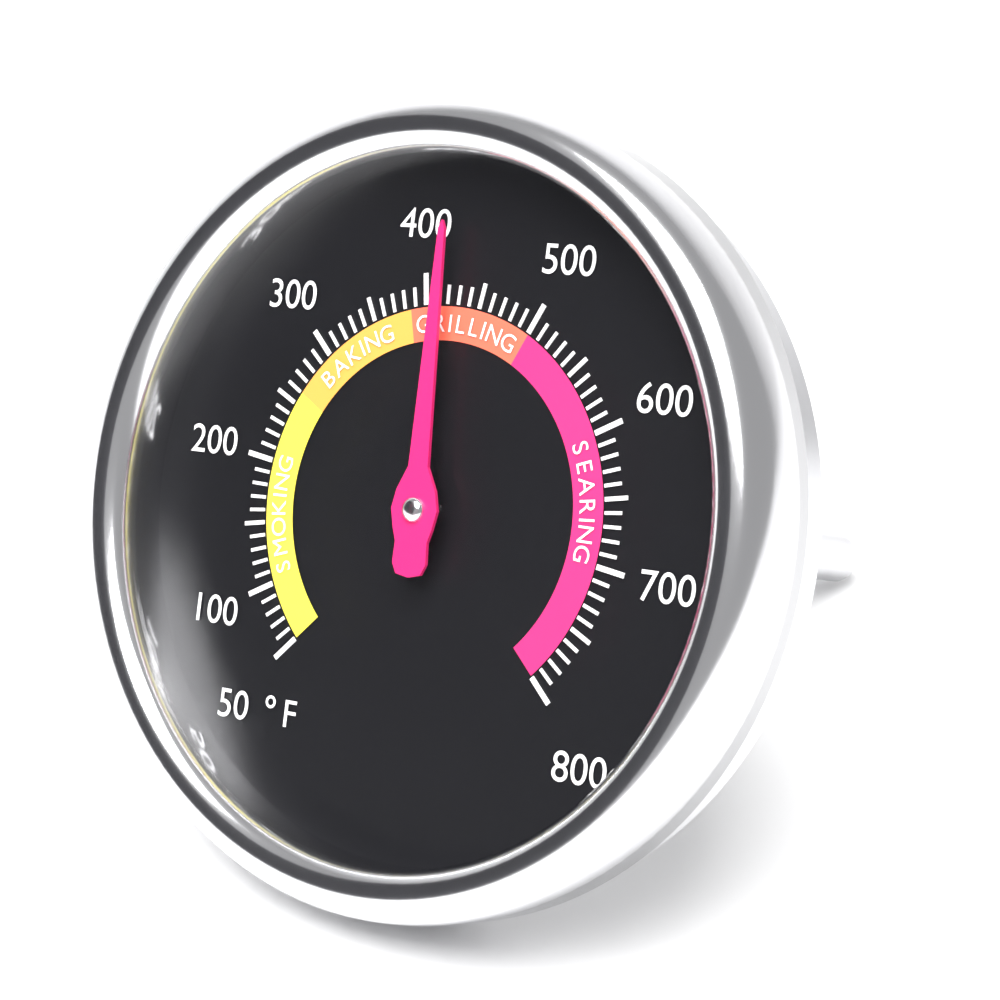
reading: 420 °F
